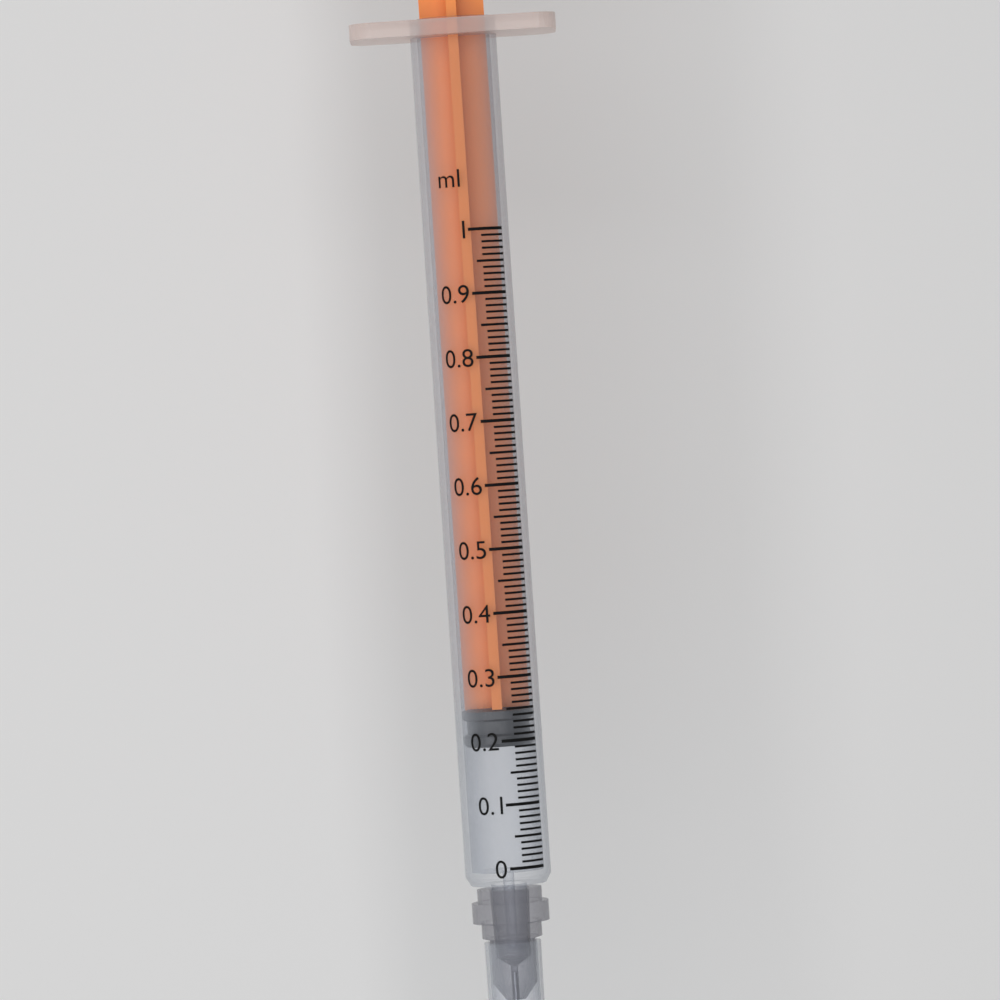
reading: 0.19 ml
